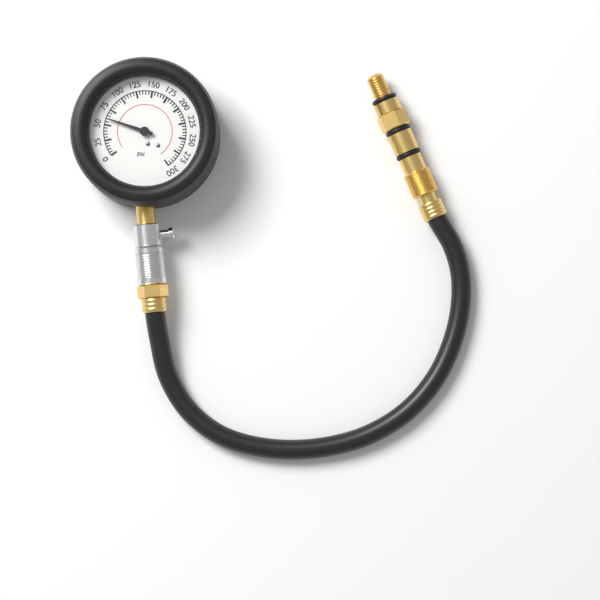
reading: 60 psi
